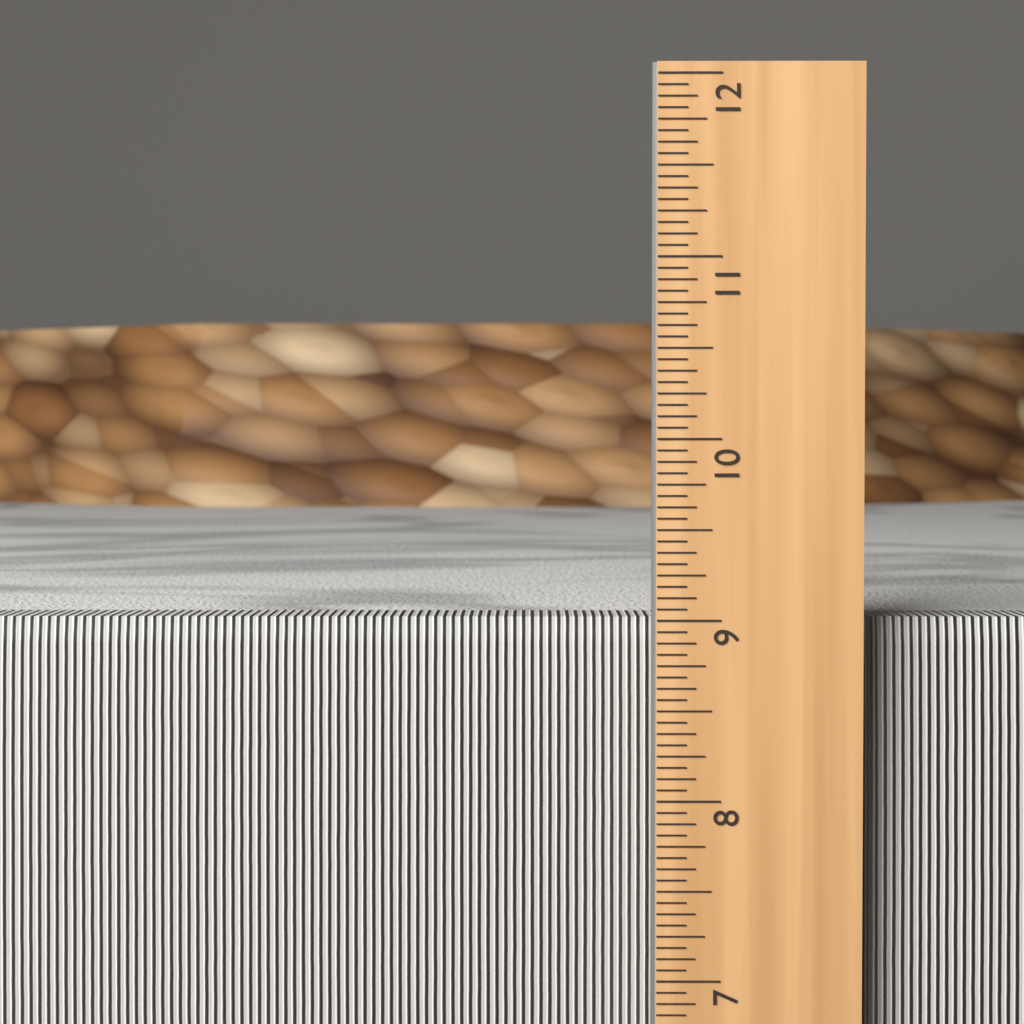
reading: 9.0000 in
